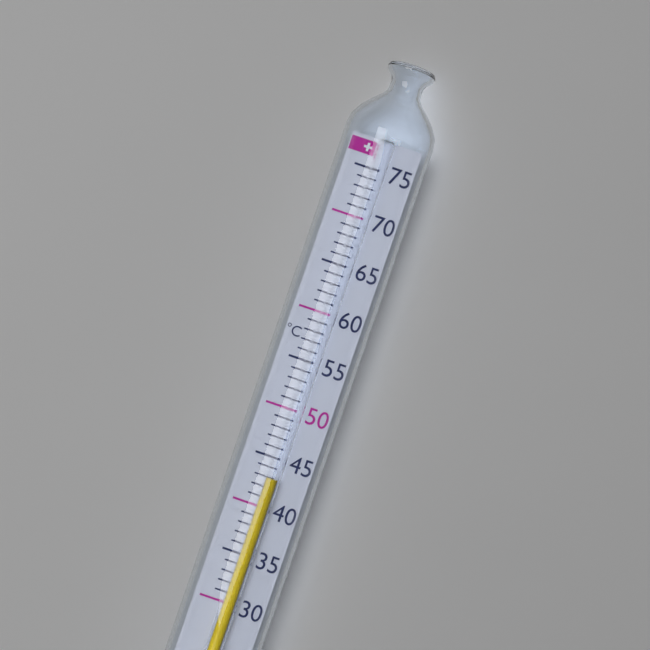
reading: 43 °C
